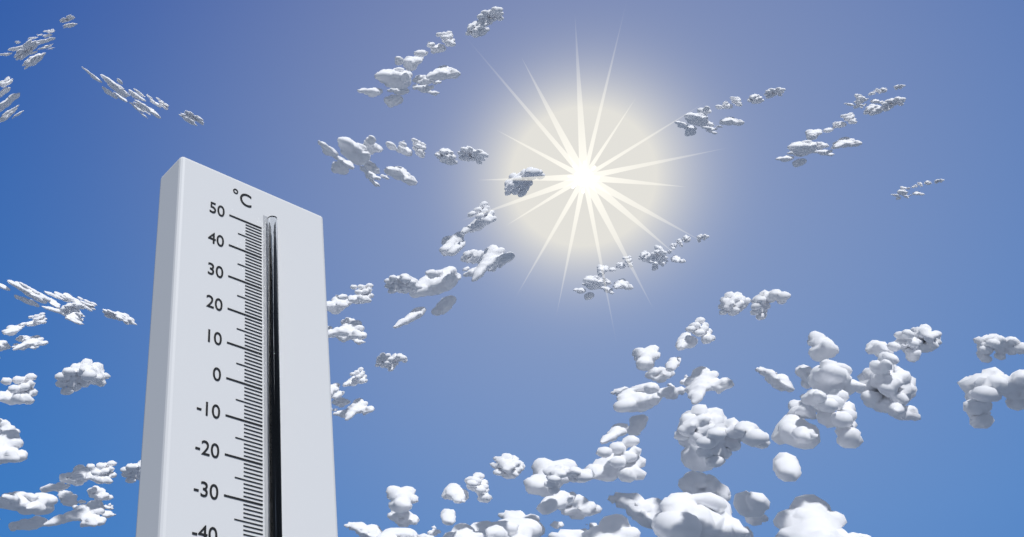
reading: 49 °C
